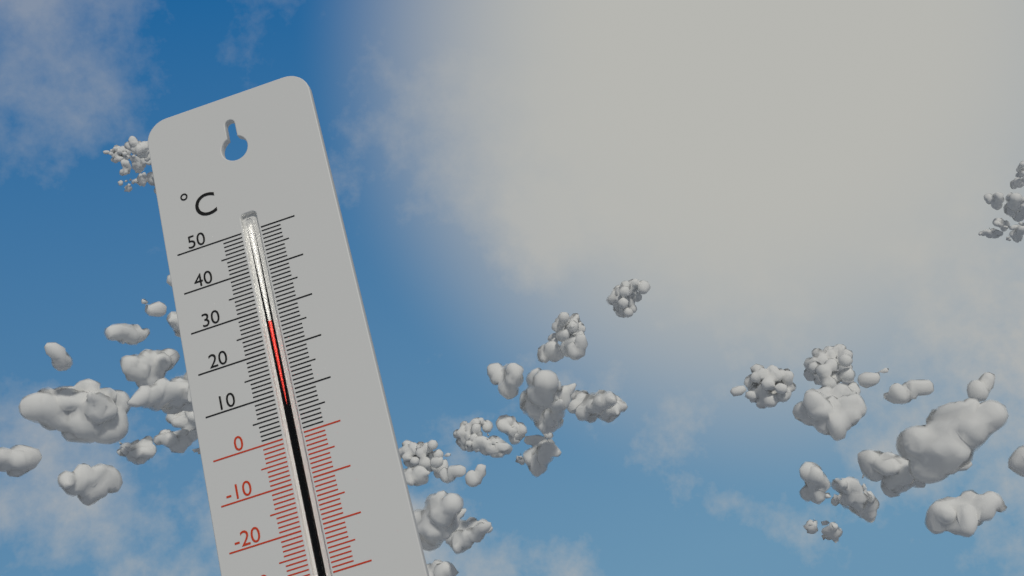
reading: 27 °C
